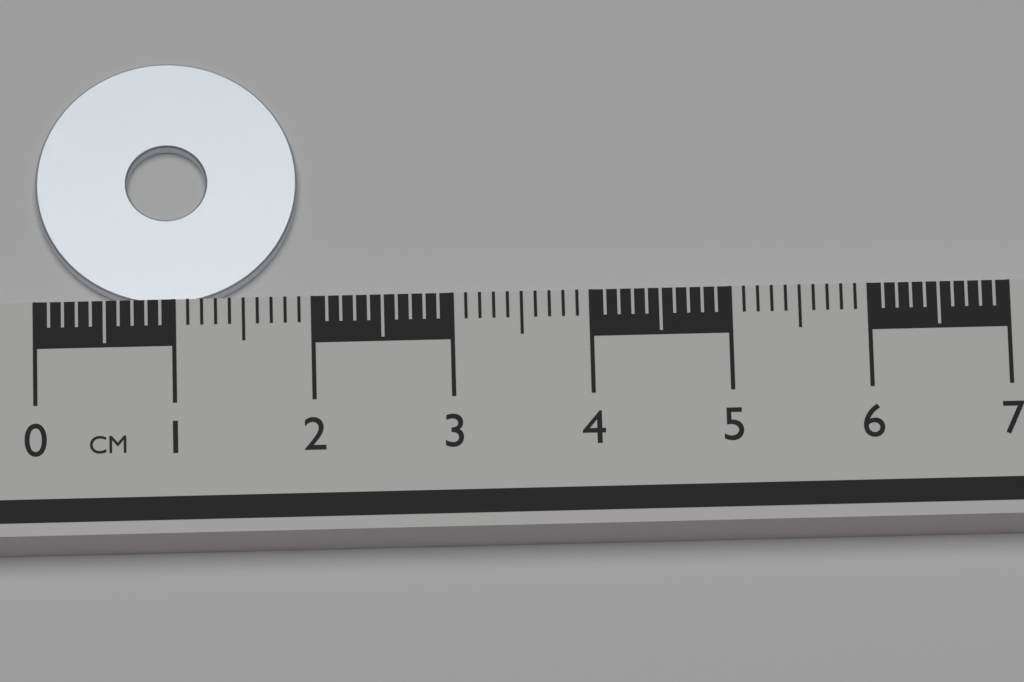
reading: 1.9 cm
